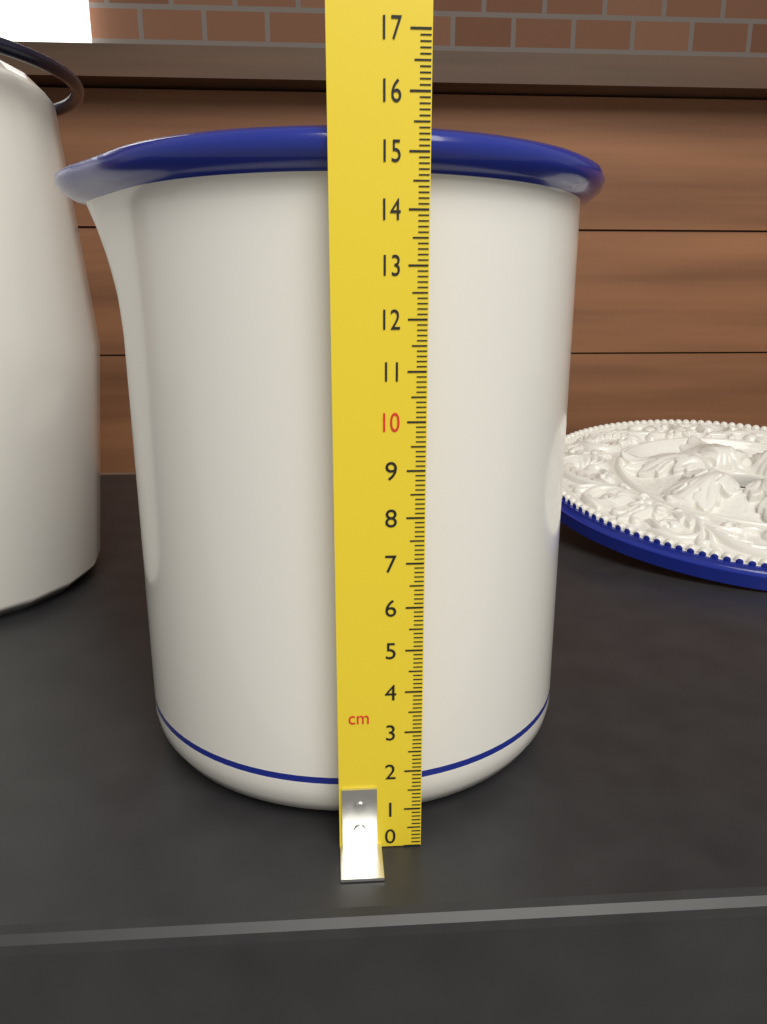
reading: 15.5 cm
